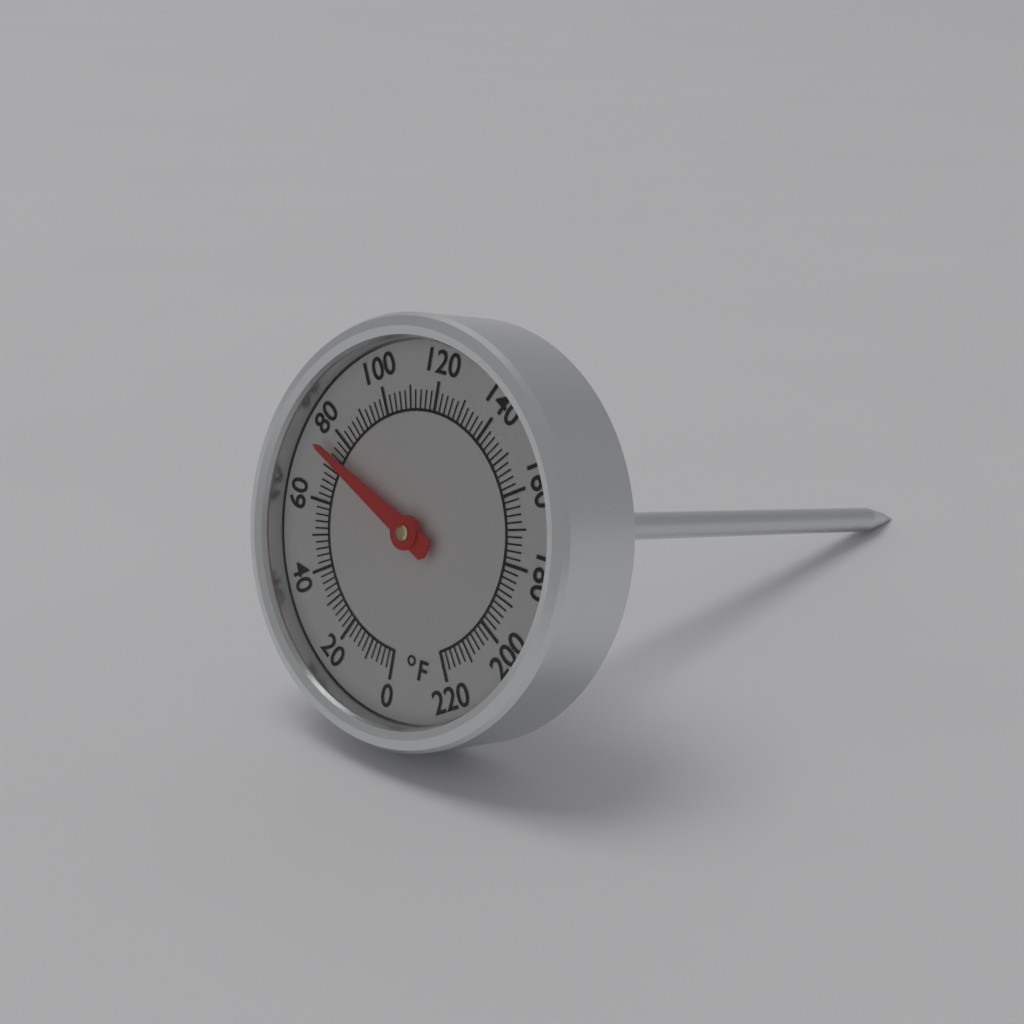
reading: 74 °F
